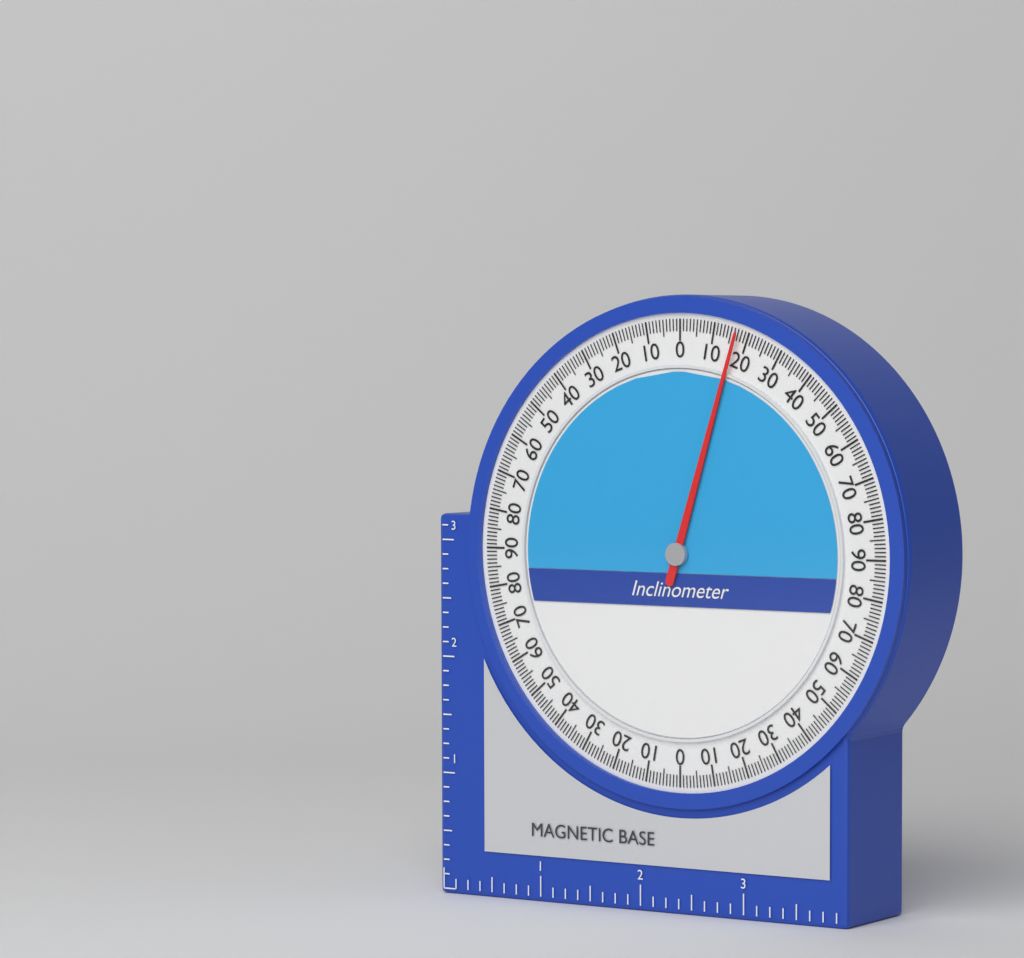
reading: 17 (no unit)
